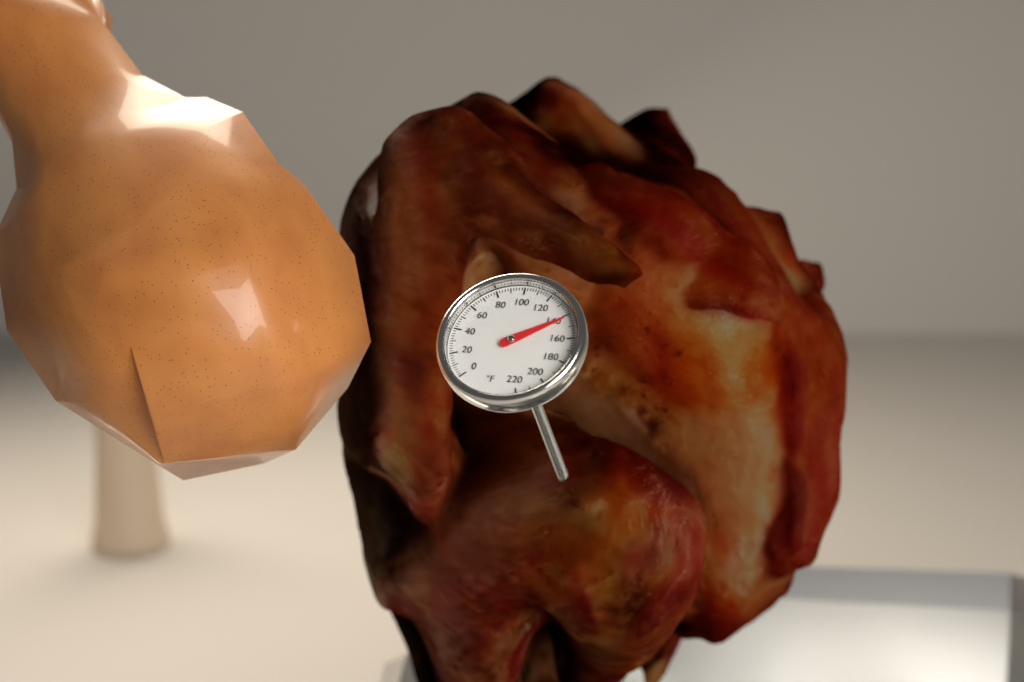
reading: 142 °F
